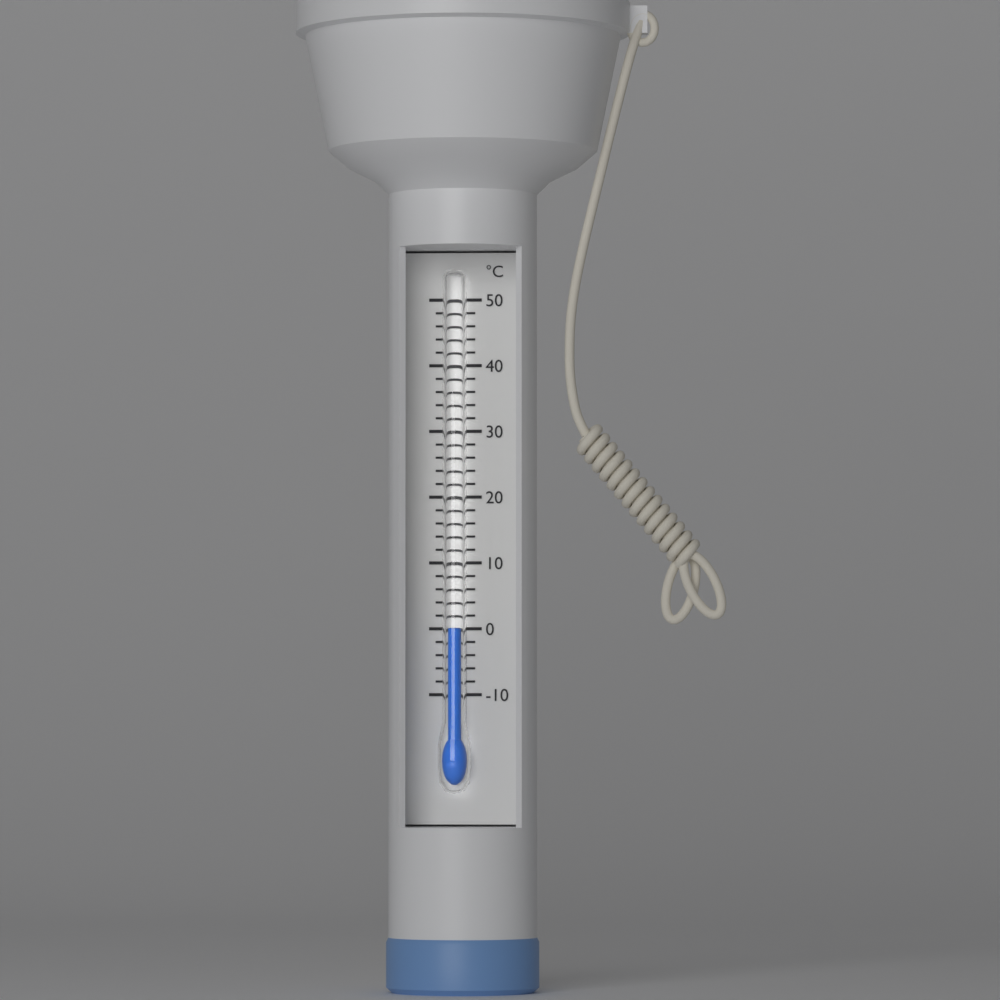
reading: 0 °C
